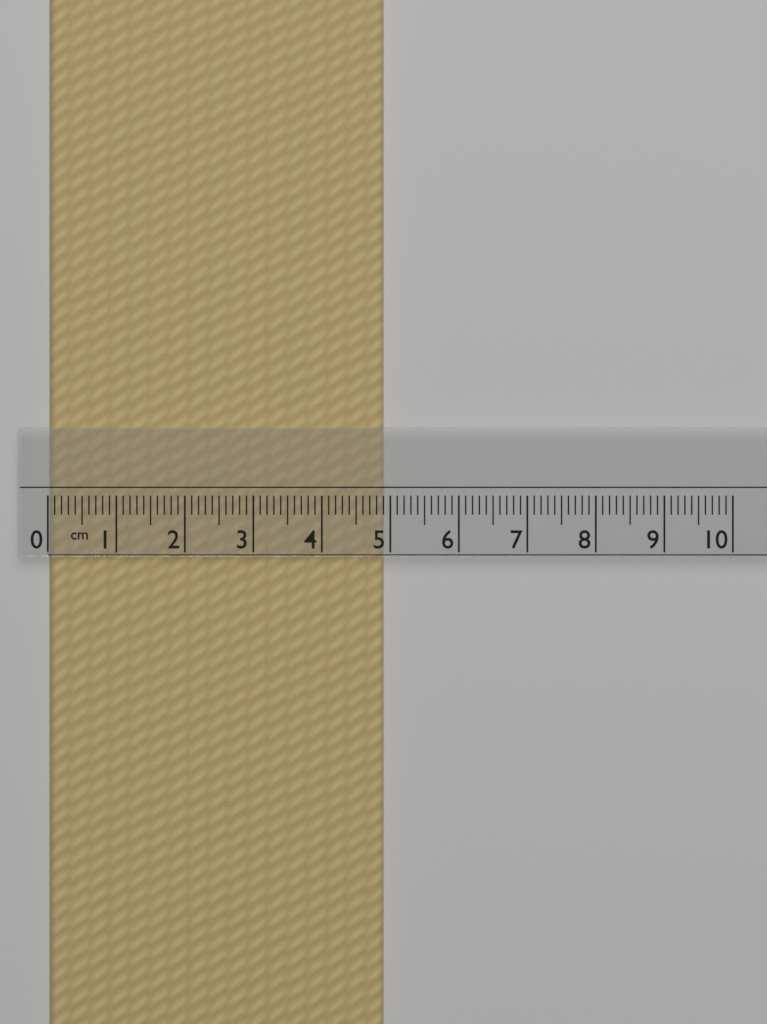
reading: 4.9 cm
